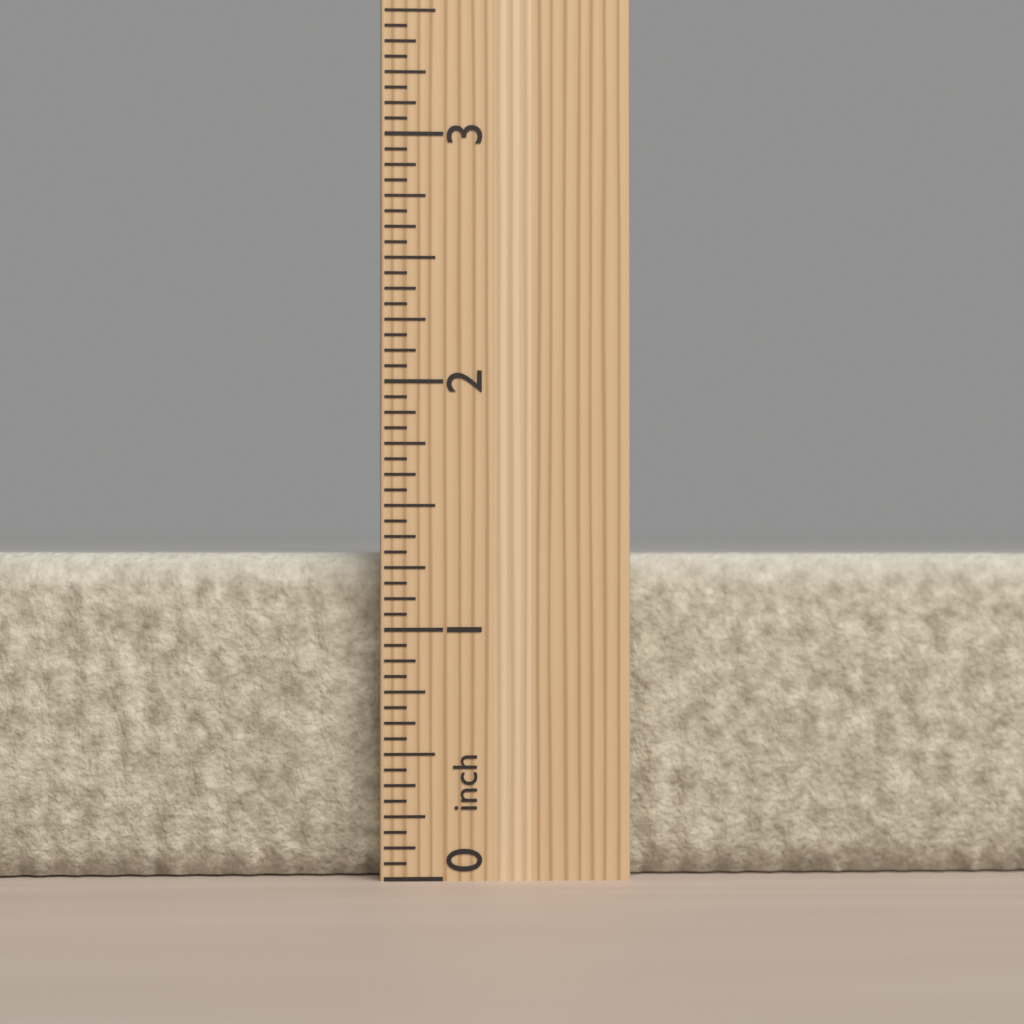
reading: 1.3125 inch
